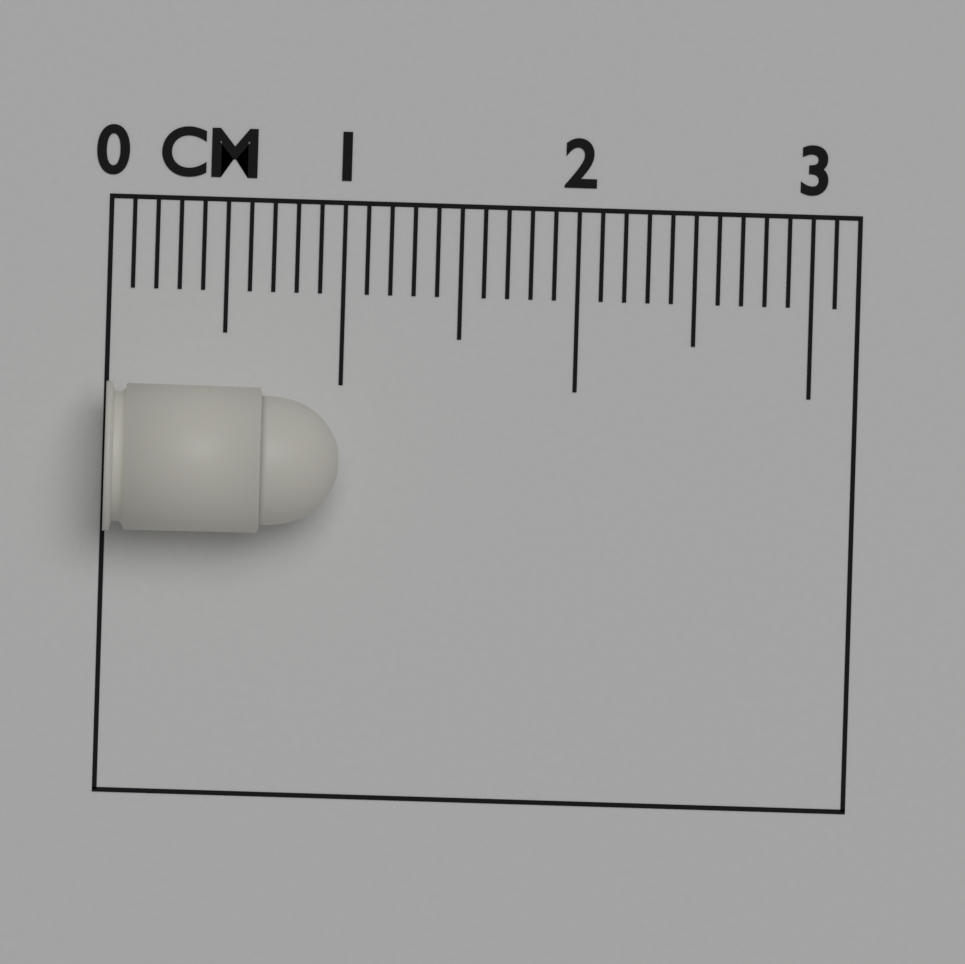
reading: 1.0 cm
